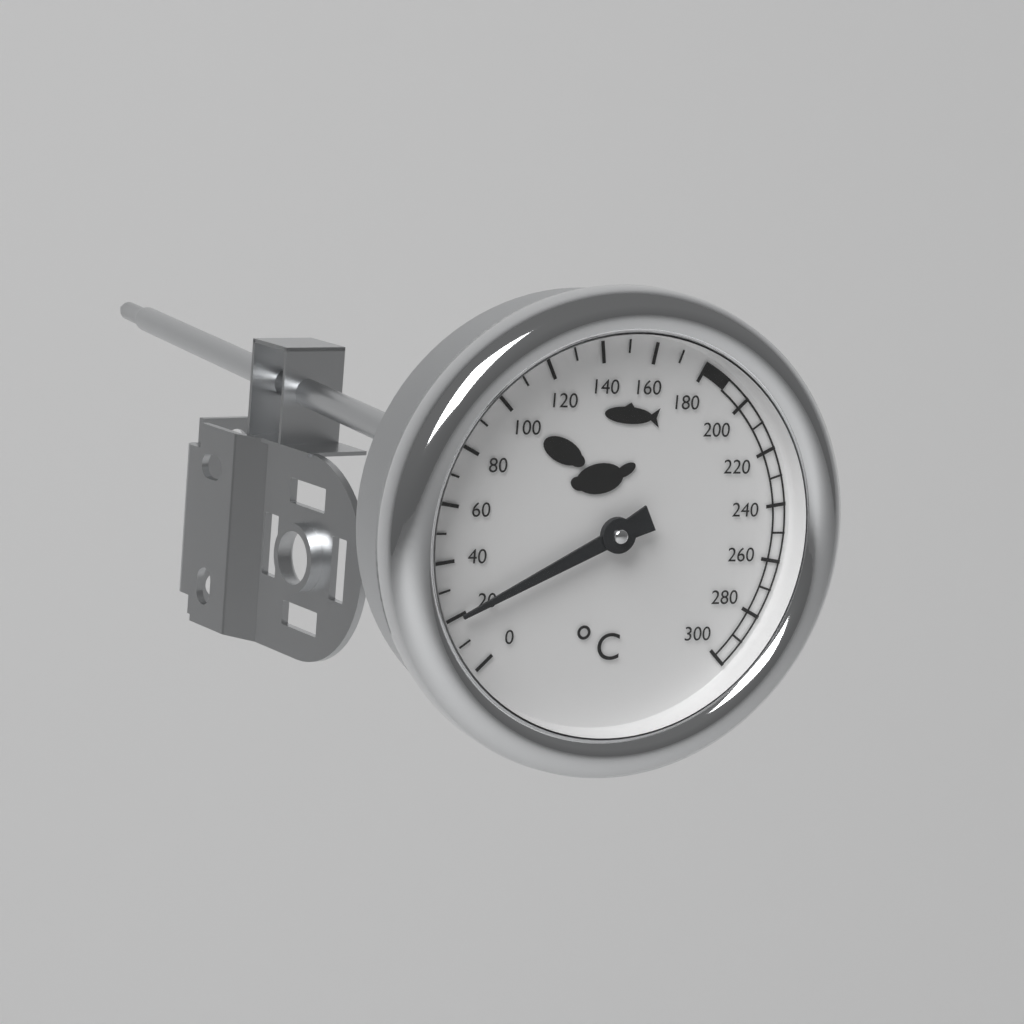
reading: 20 °C
